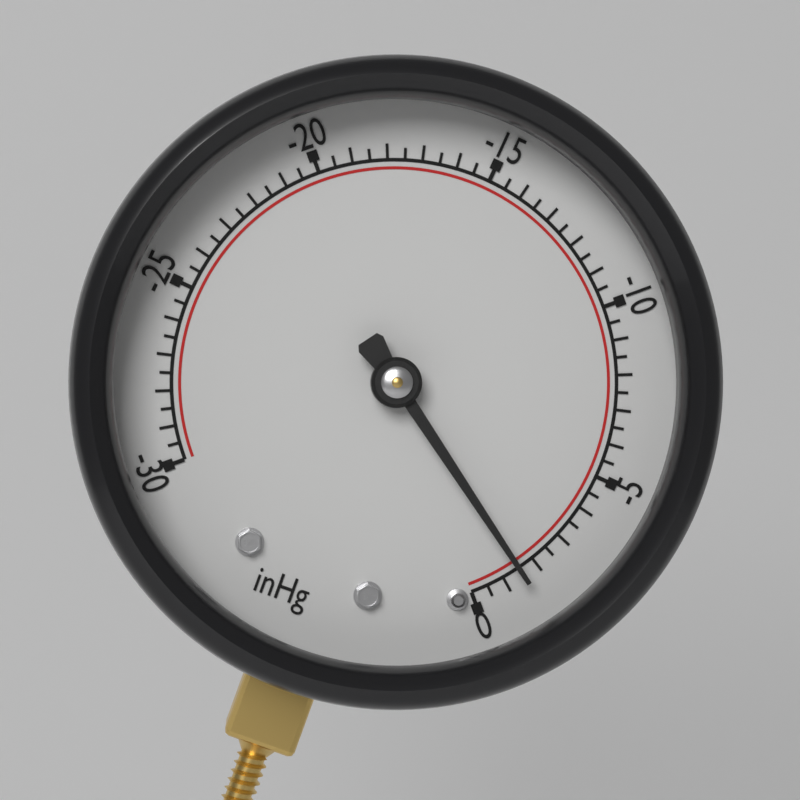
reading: -1.5 inHg
